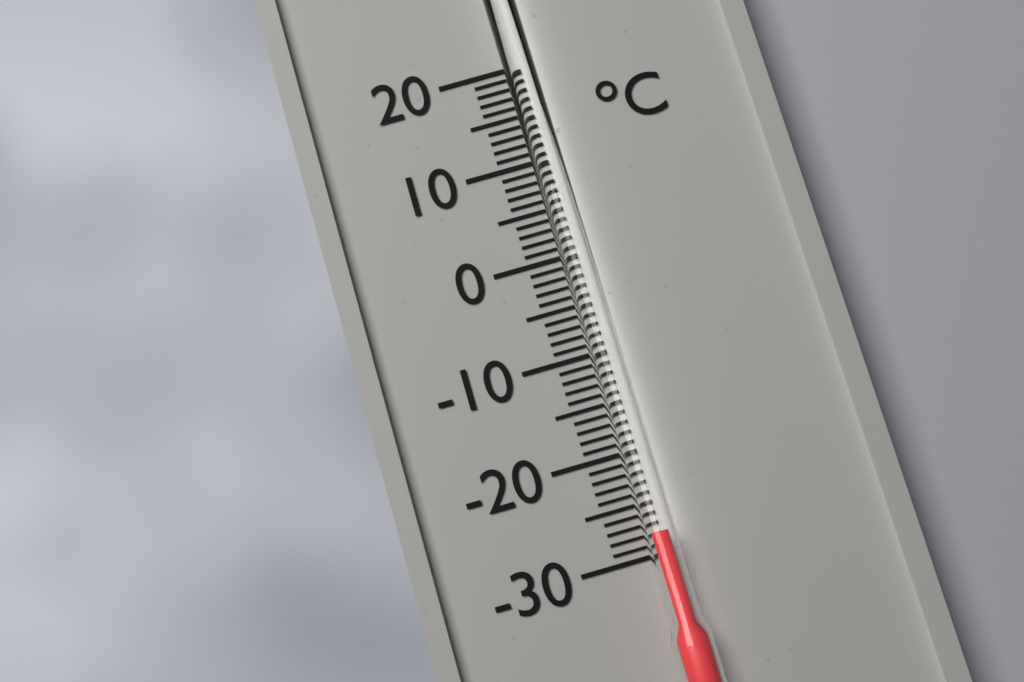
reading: -28 °C
